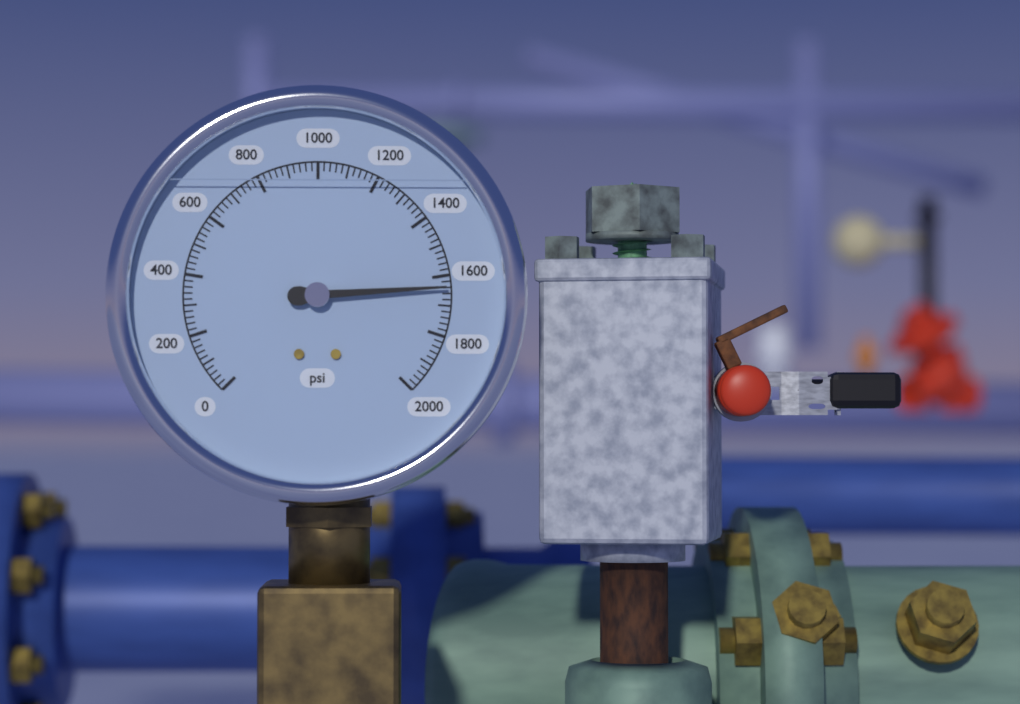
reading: 1640 psi
